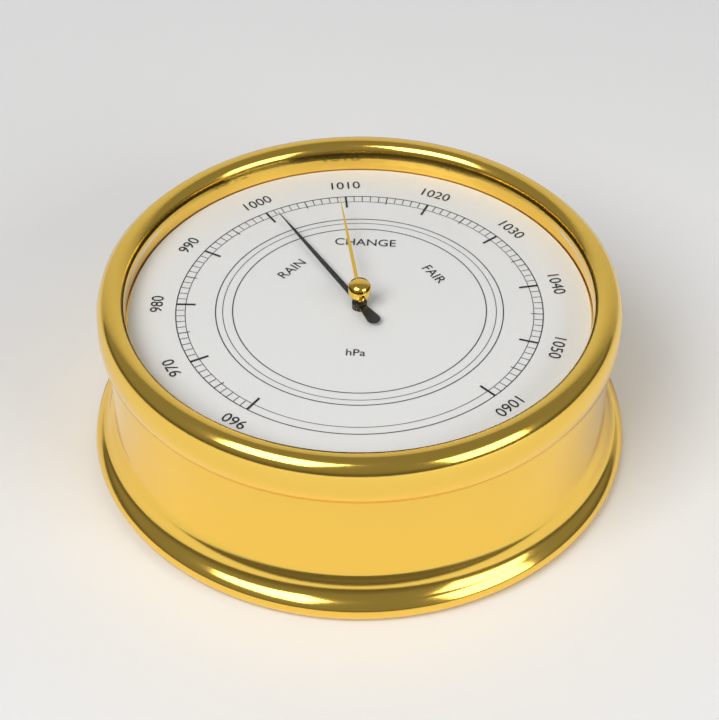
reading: 1001 hPa
